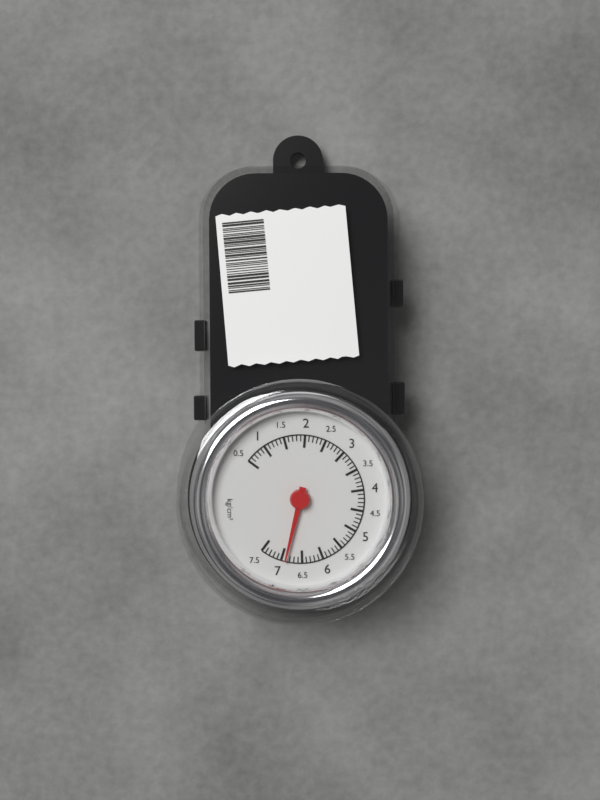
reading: 6.9 kg/cm²
